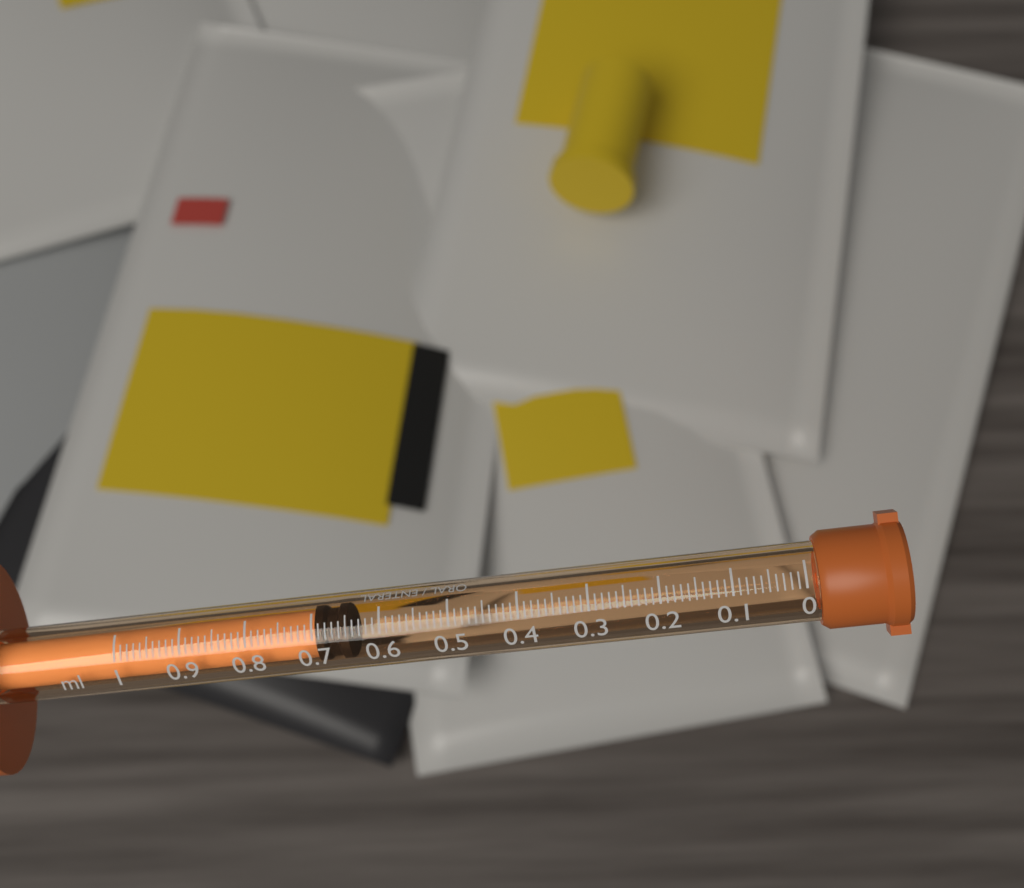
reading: 0.65 ml
